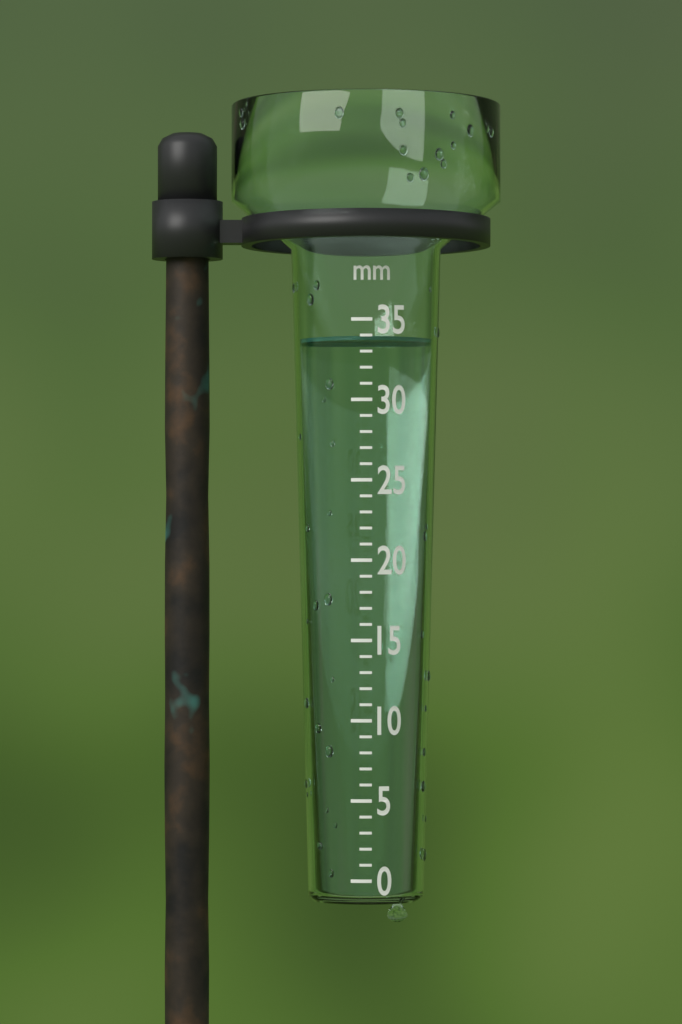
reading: 34 mm
